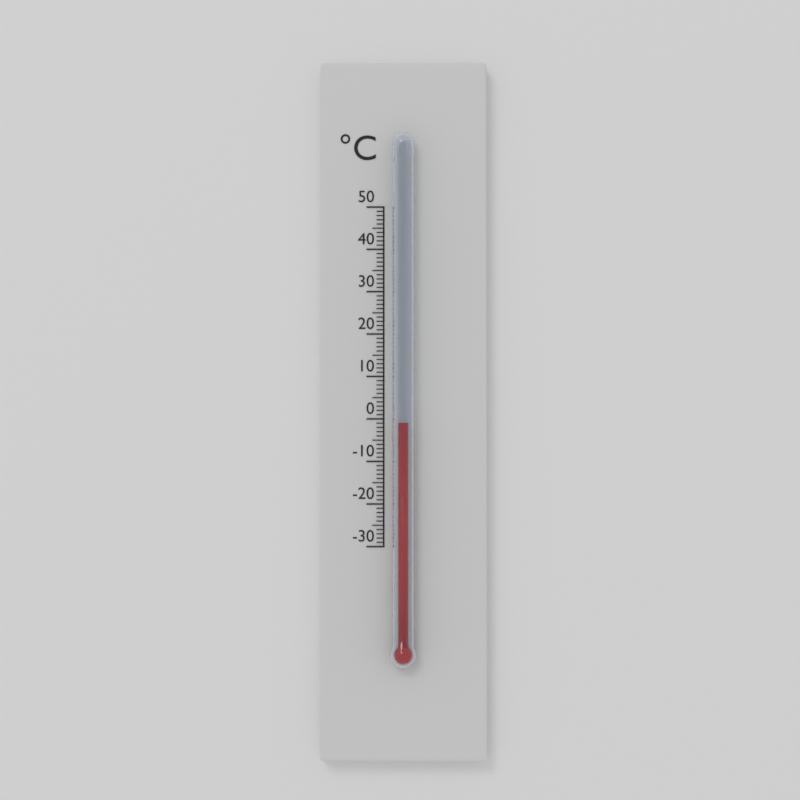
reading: -1 °C
